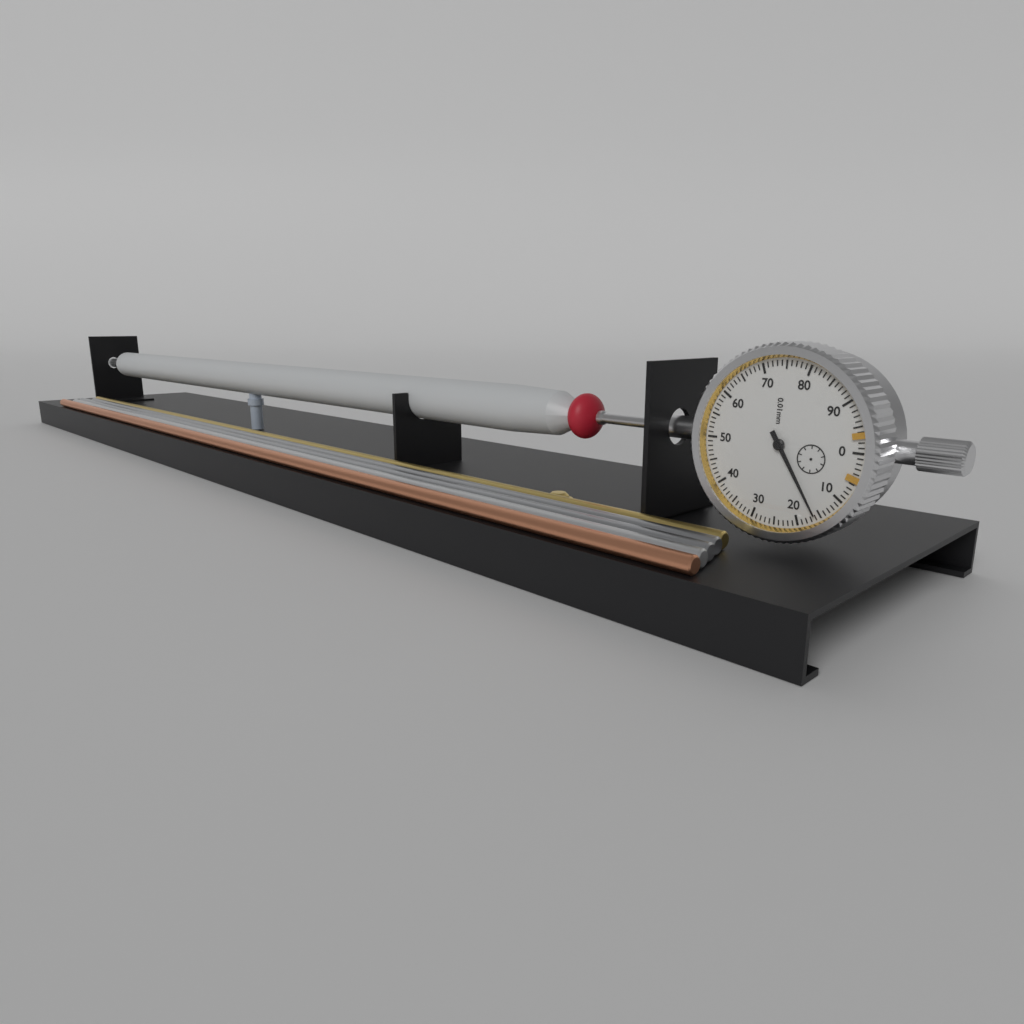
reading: 0.16 mm
